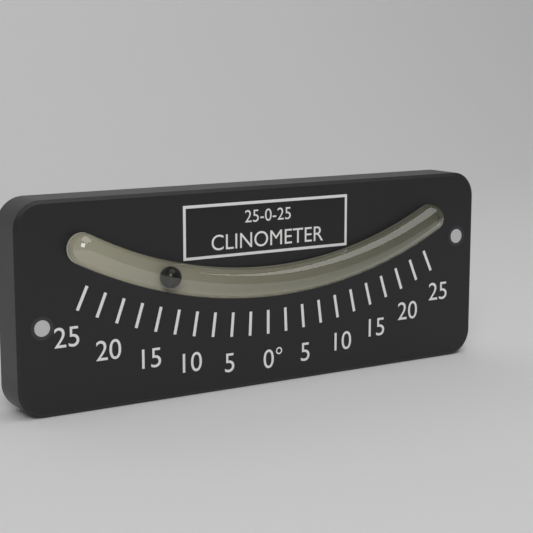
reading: -15.0 °
